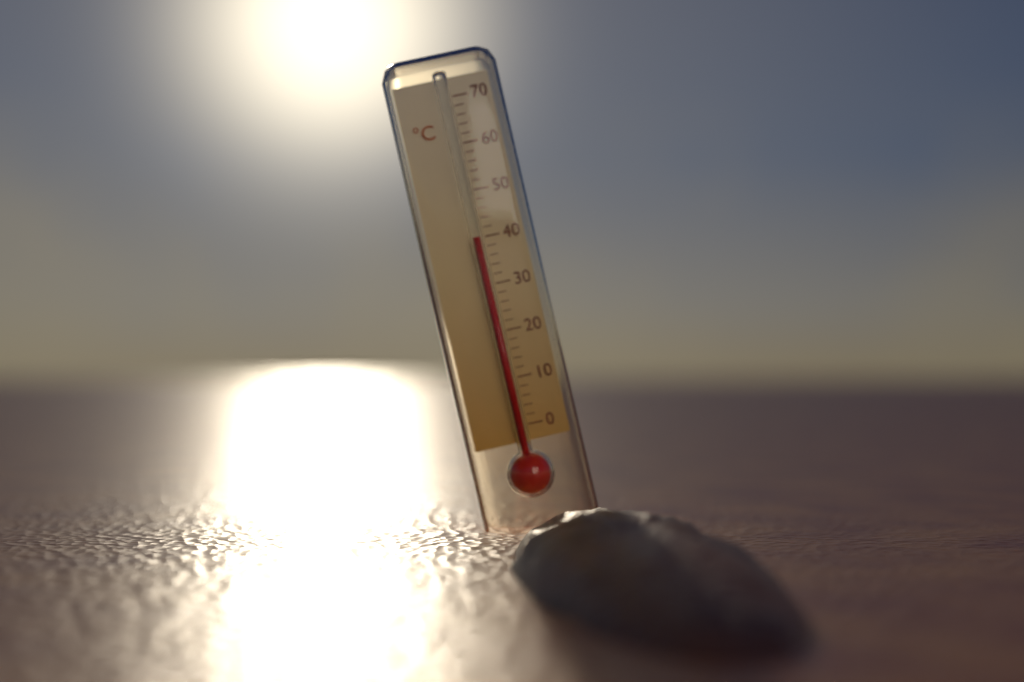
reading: 40 °C
